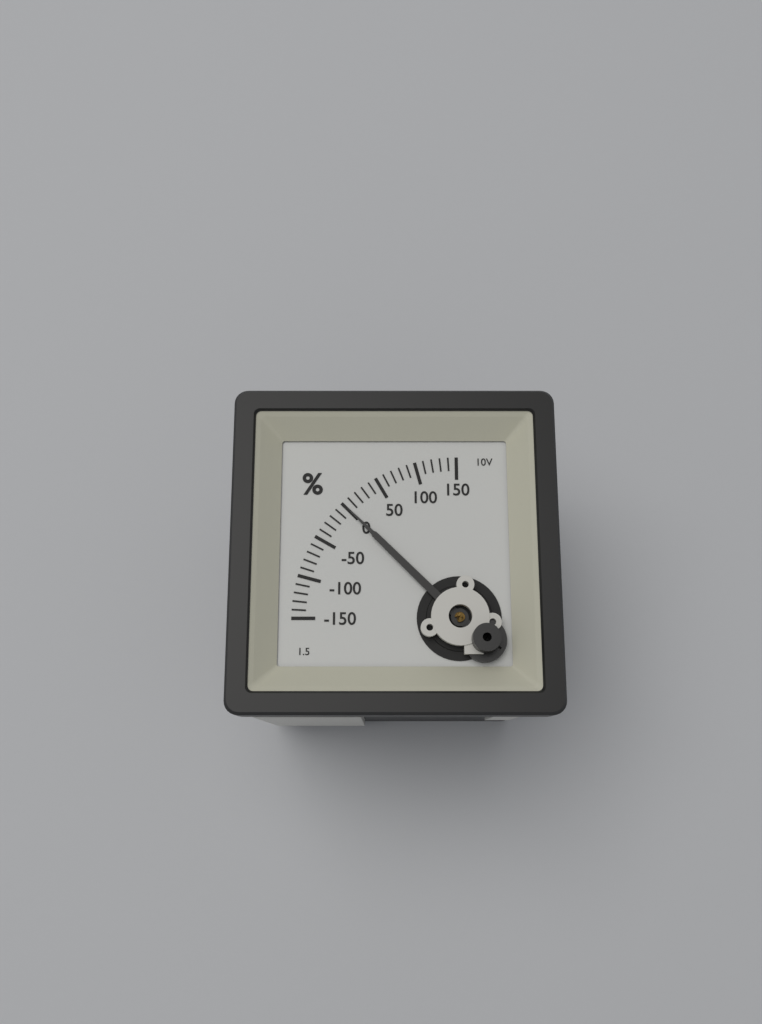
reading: 0 %
